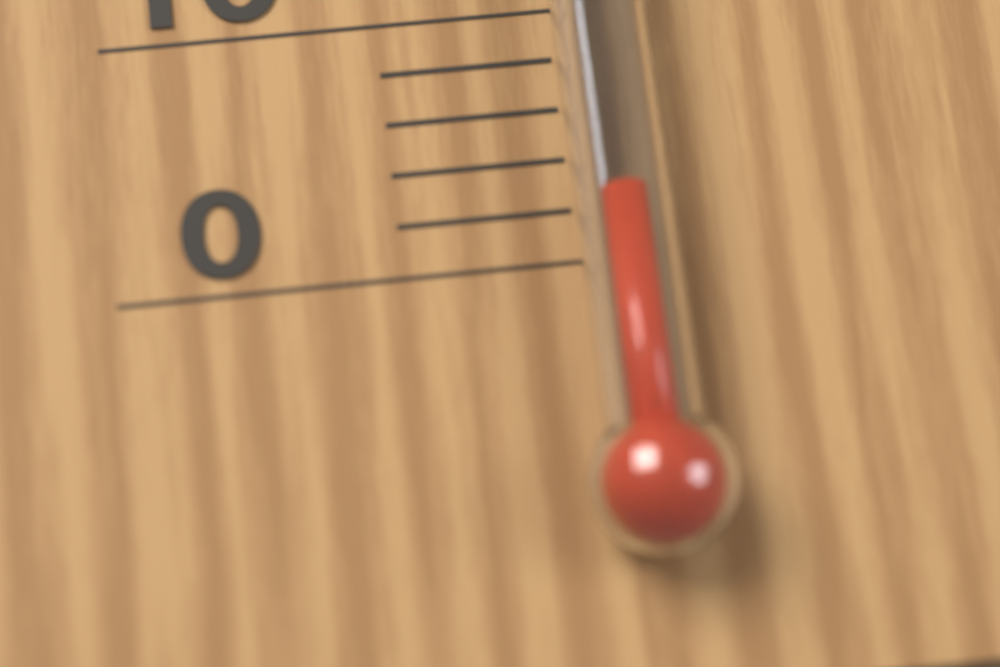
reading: 2 °C
